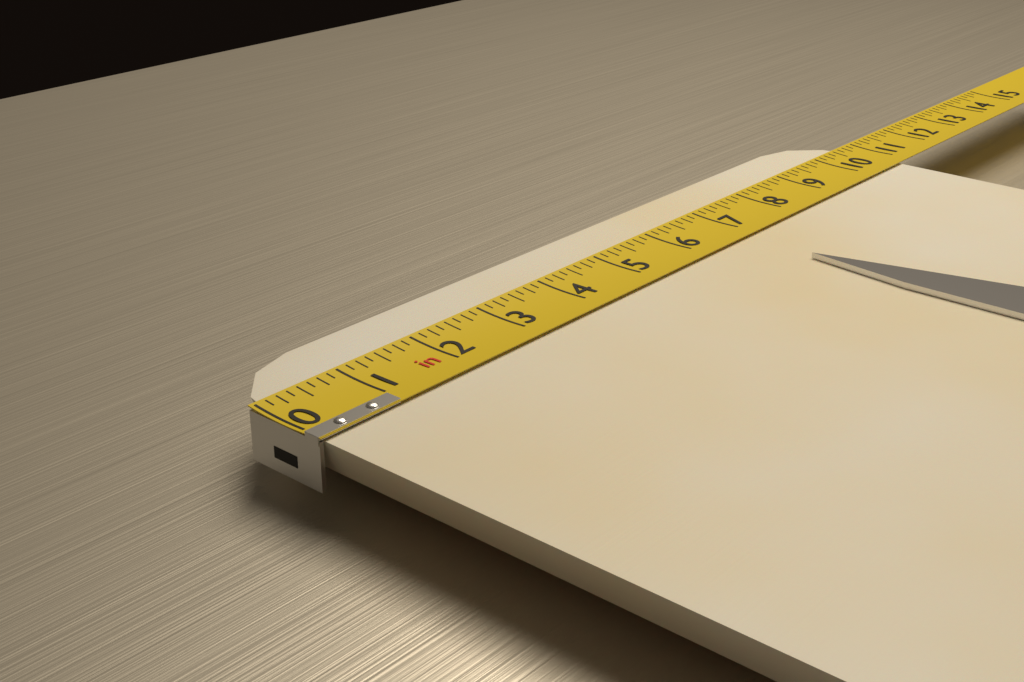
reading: 10.750 in
